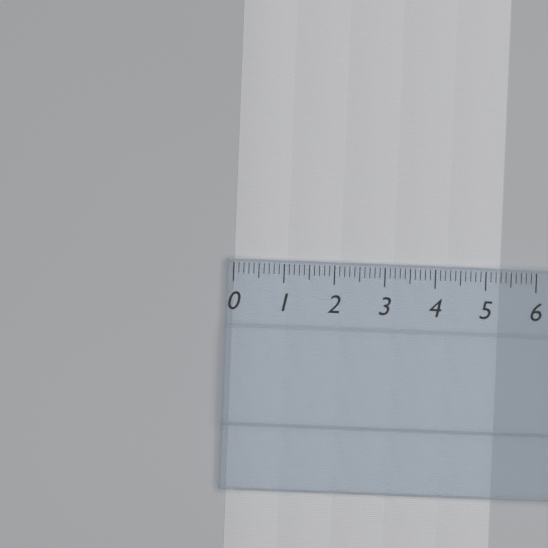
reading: 5.3 (no unit)
